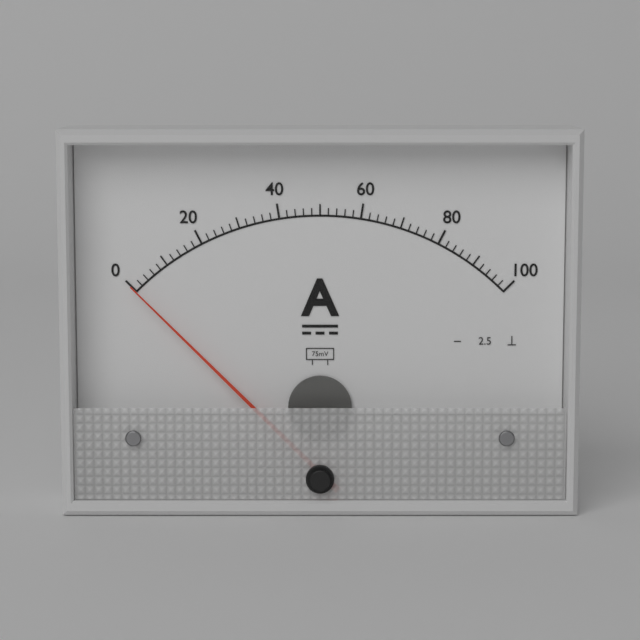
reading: 0 A
